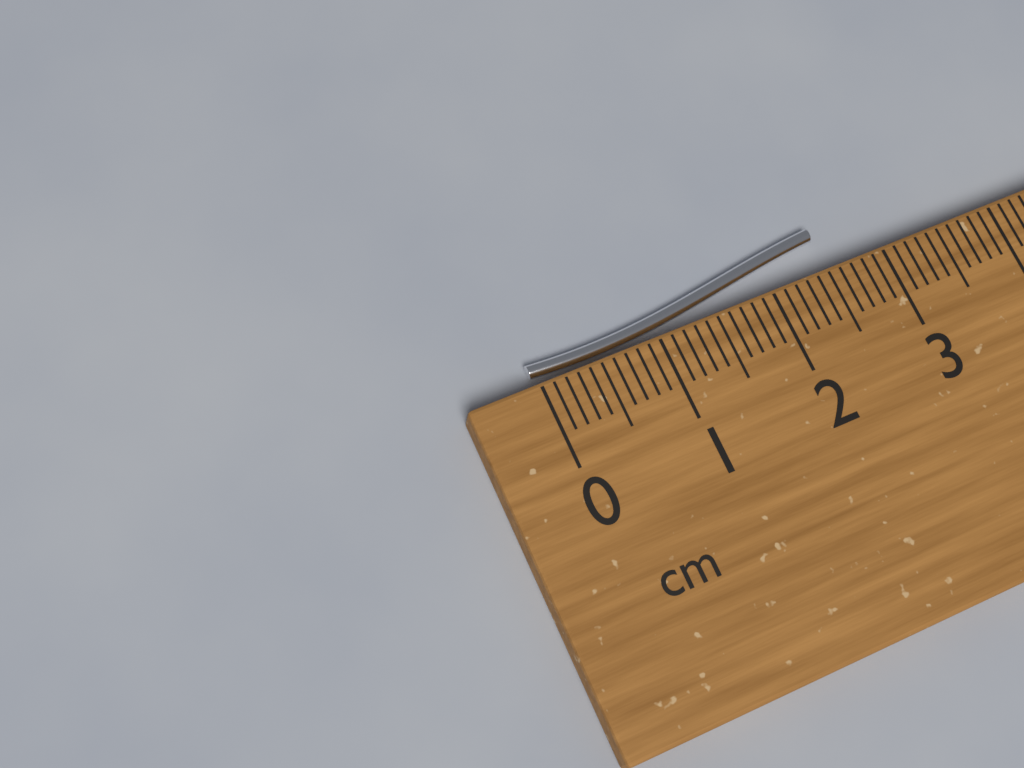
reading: 2.6 cm
